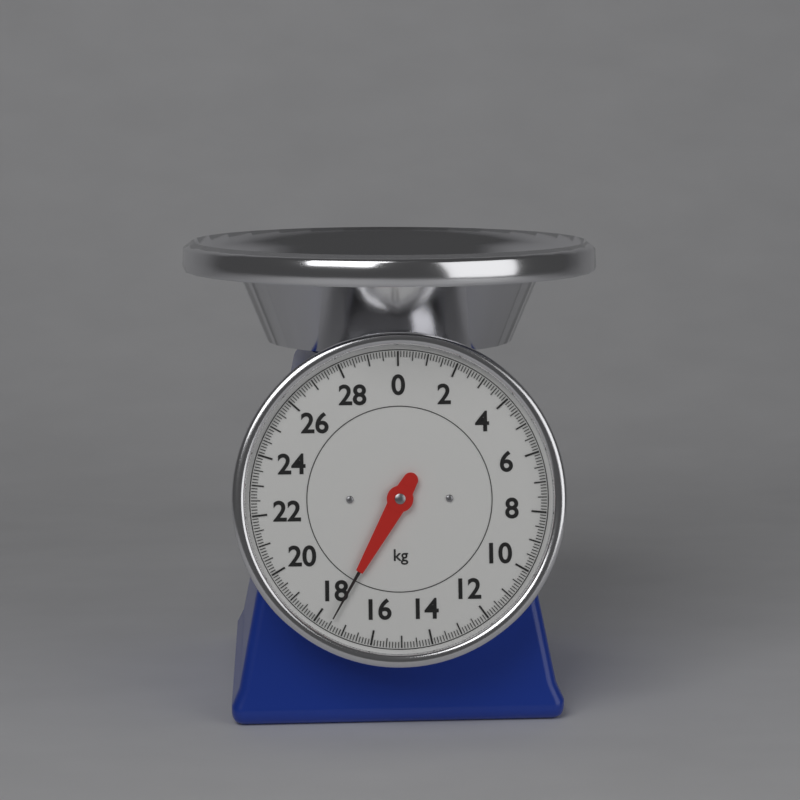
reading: 17.5 kg
